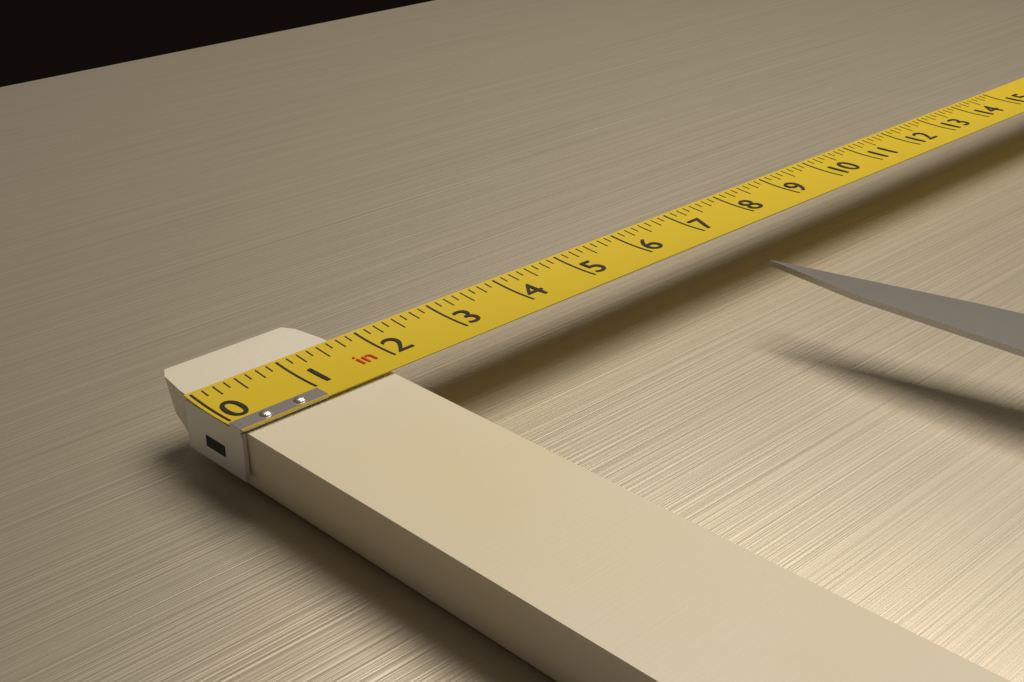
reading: 1.750 in
